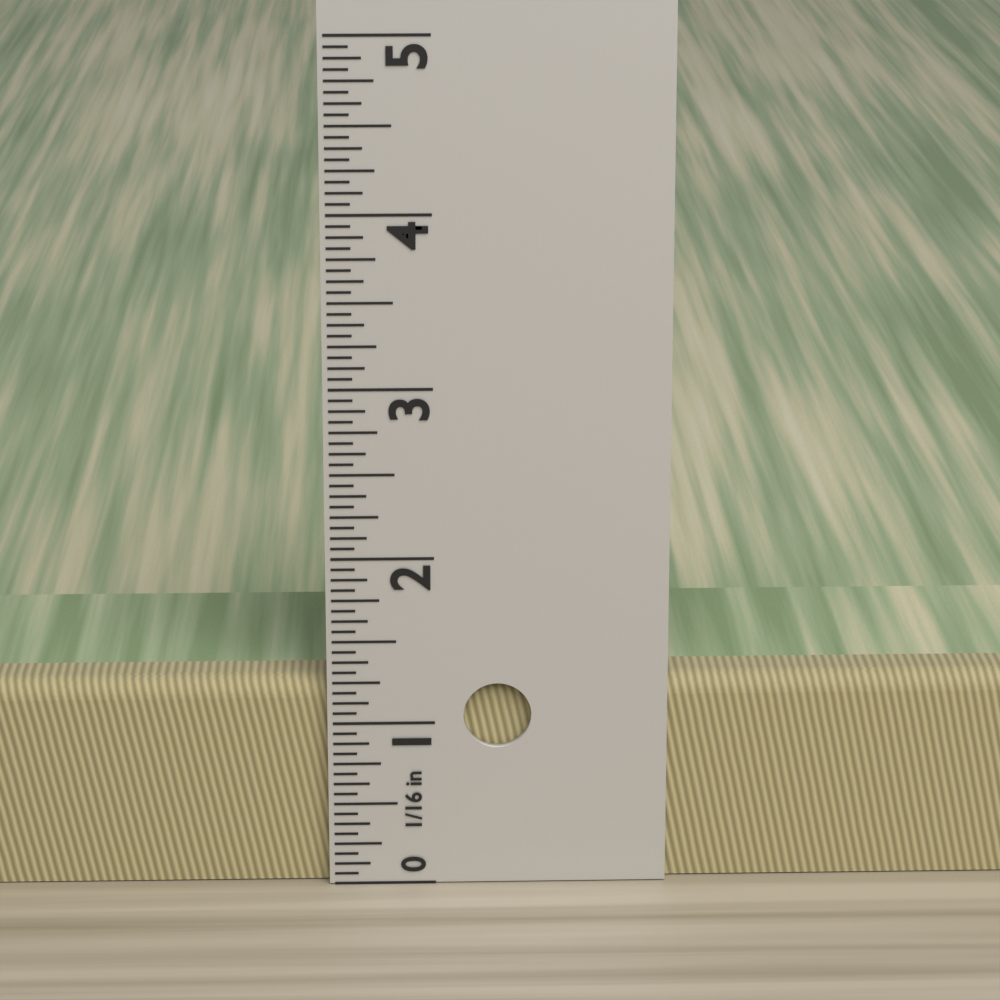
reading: 1.2500 in
